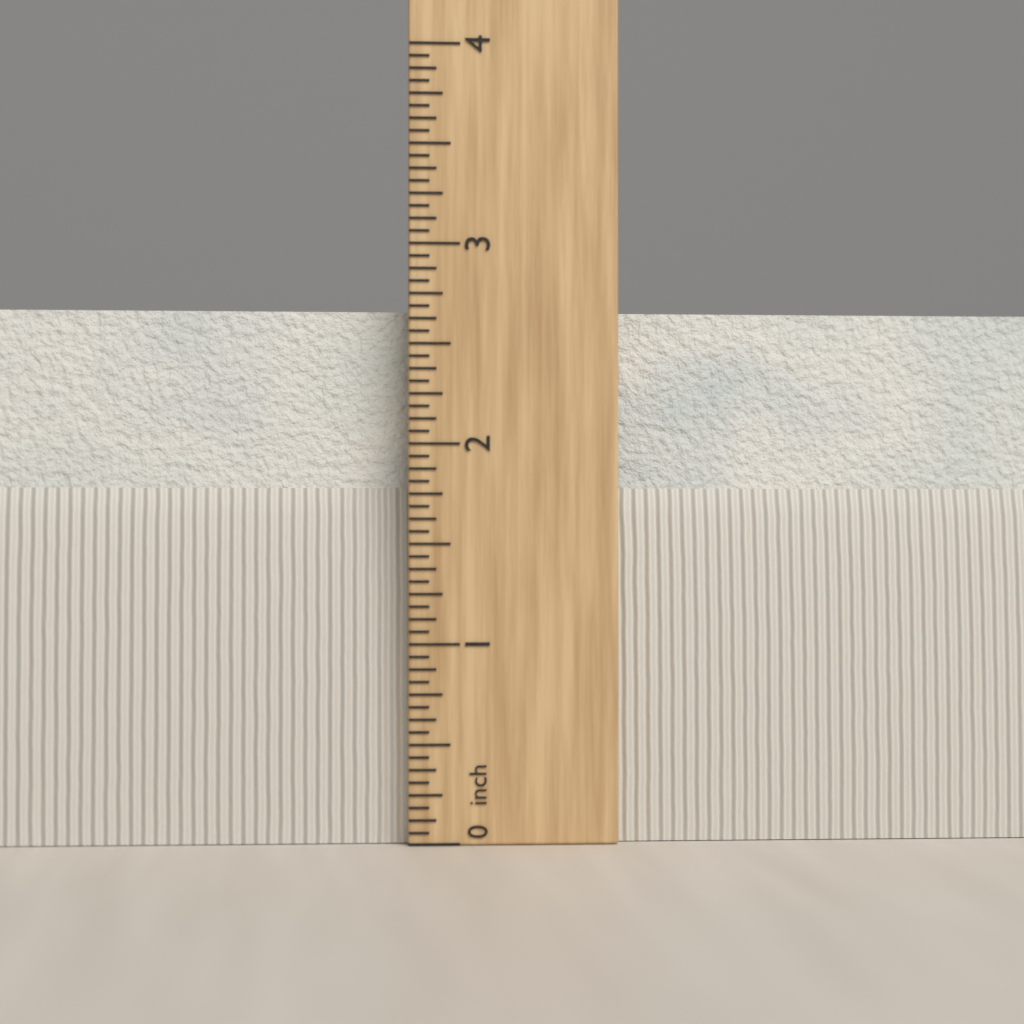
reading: 2.6875 in
